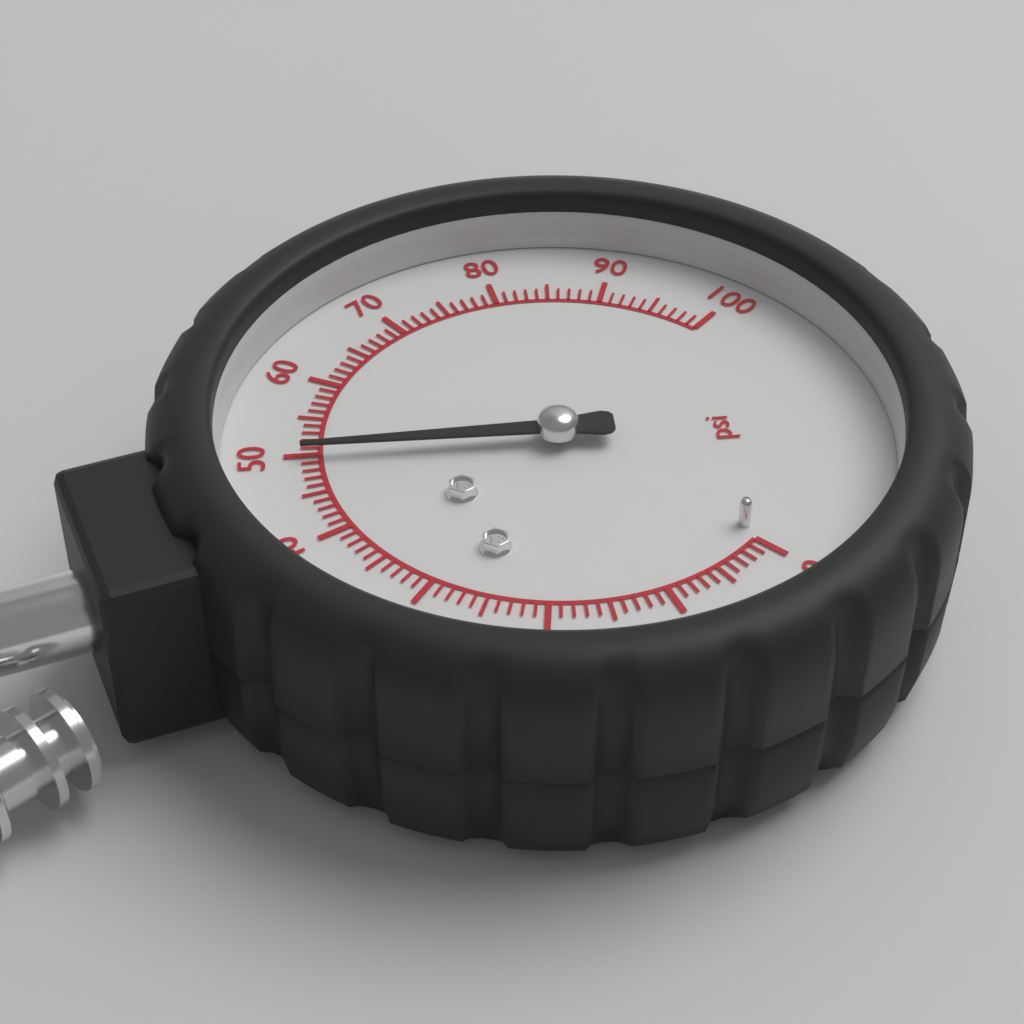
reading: 50 psi
